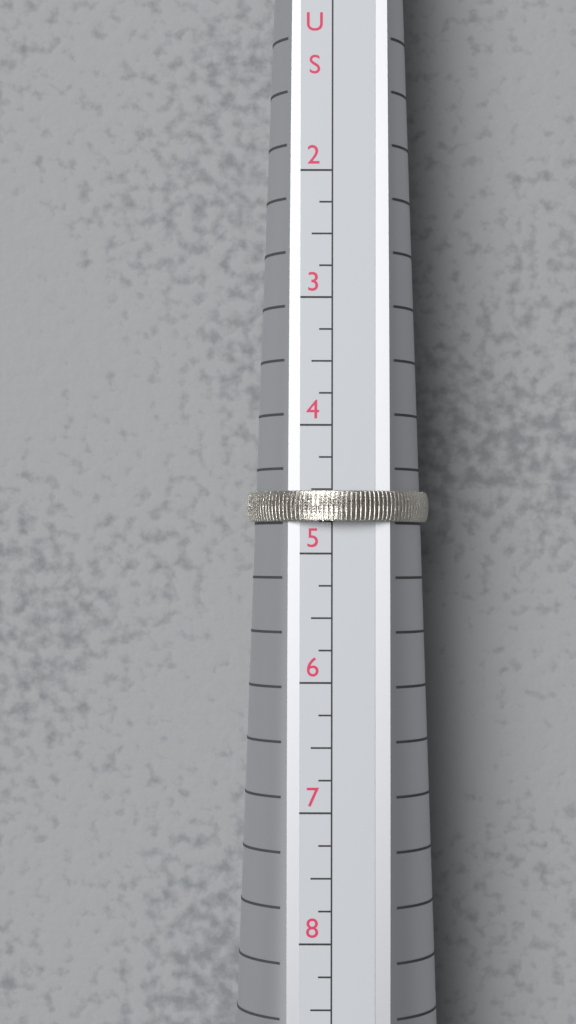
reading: 4.75 US
